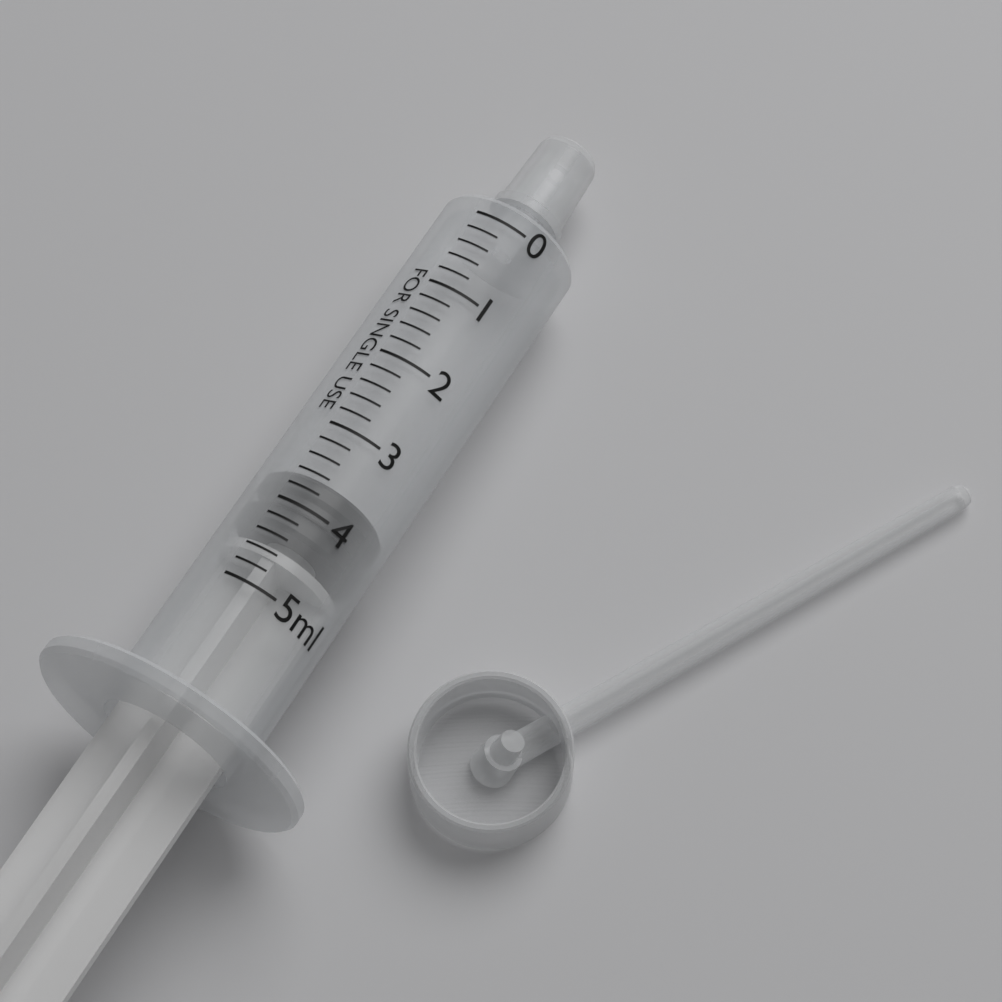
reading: 3.6 ml
